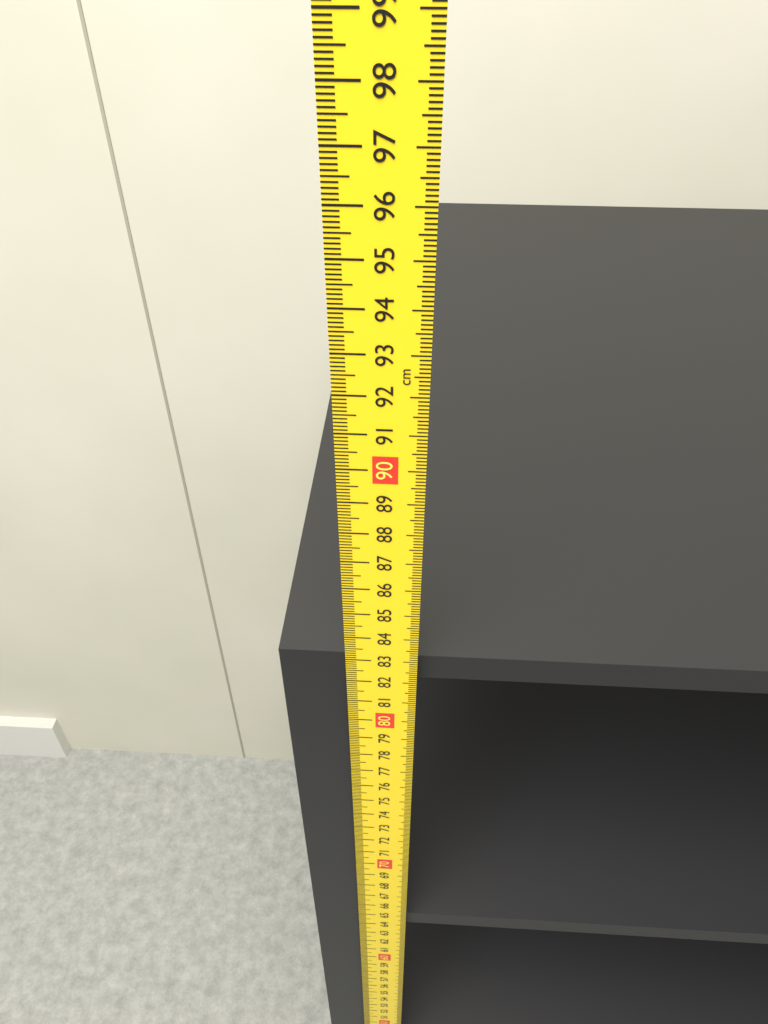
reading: 82.8 cm
